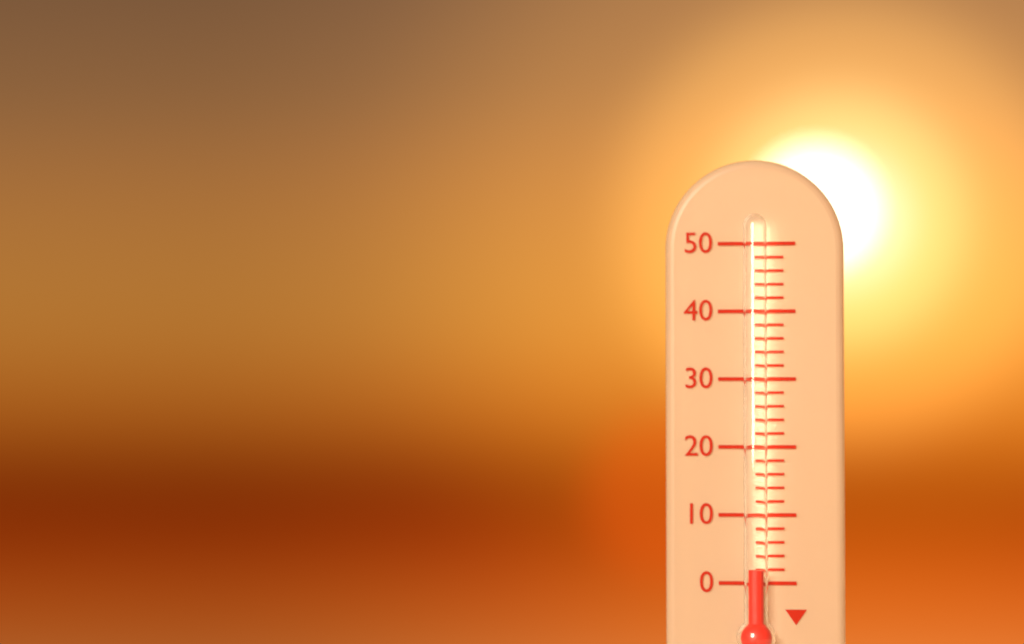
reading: 2 (no unit)
